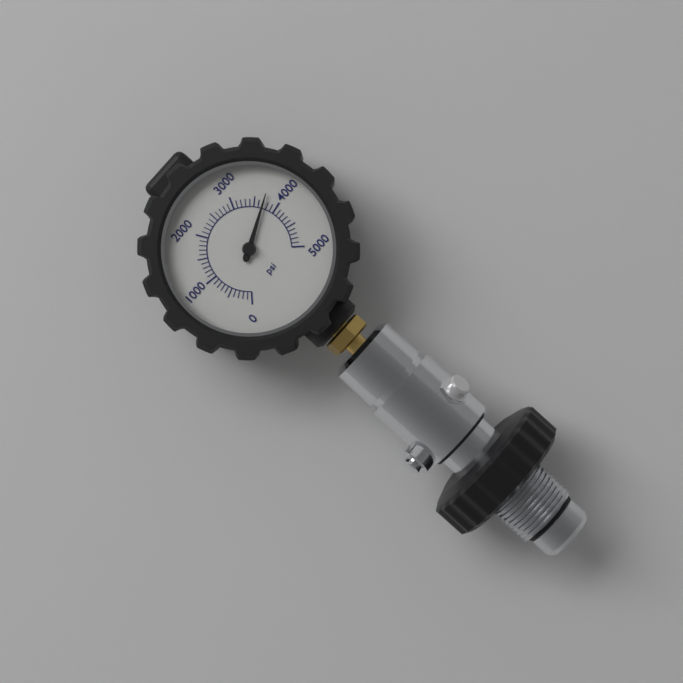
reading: 3700 psi
